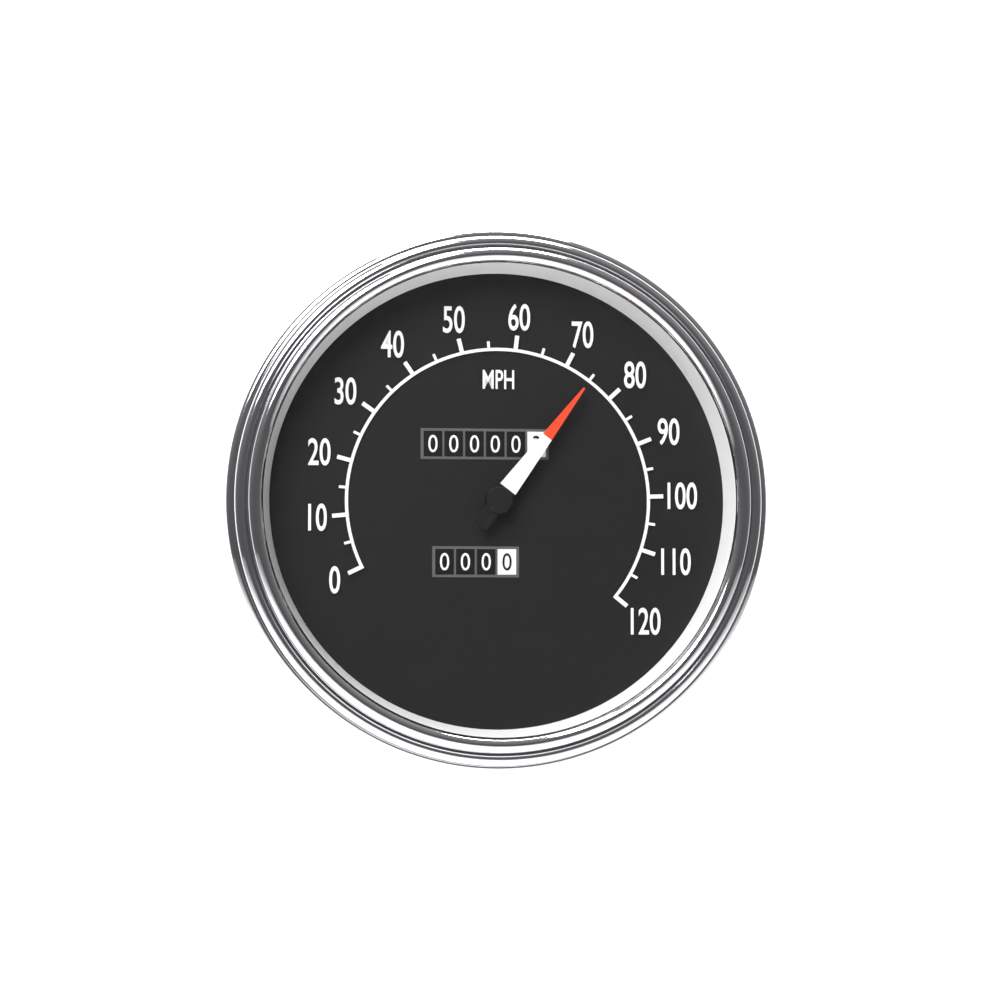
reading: 75 MPH
